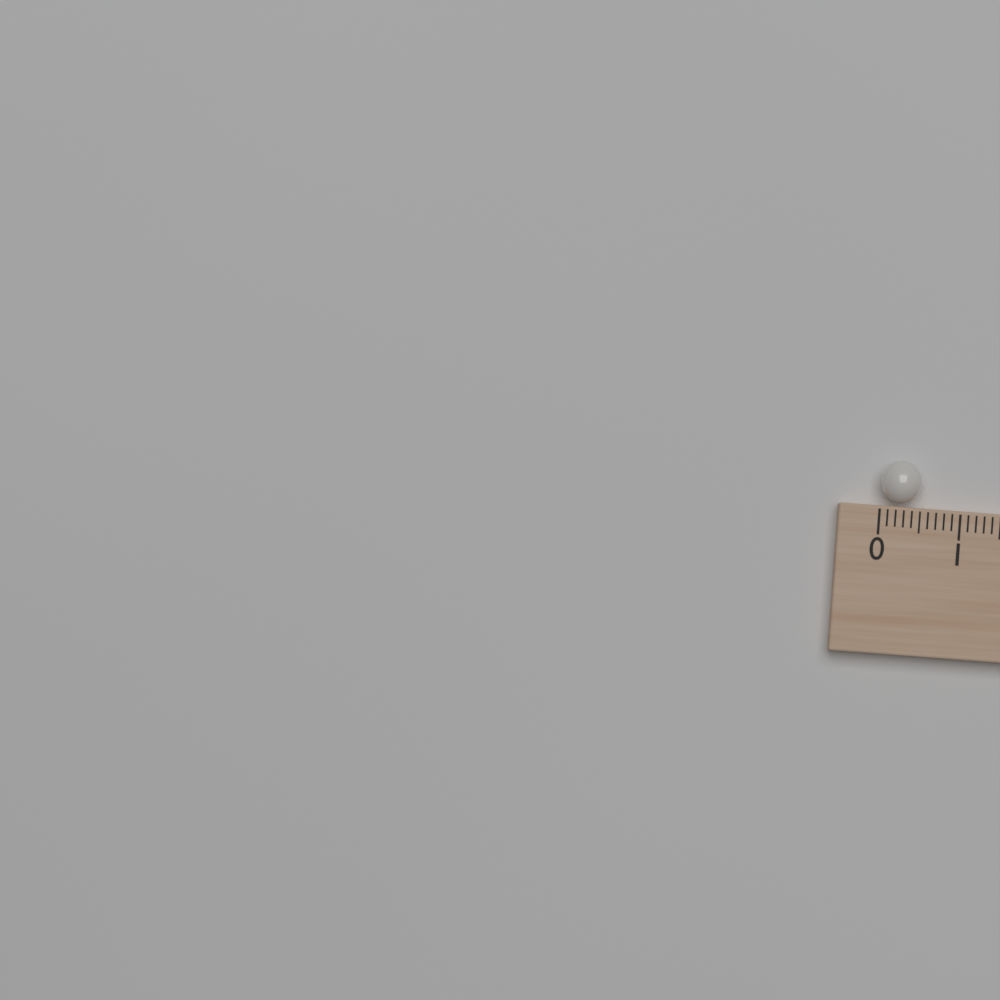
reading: 0.5 (no unit)
